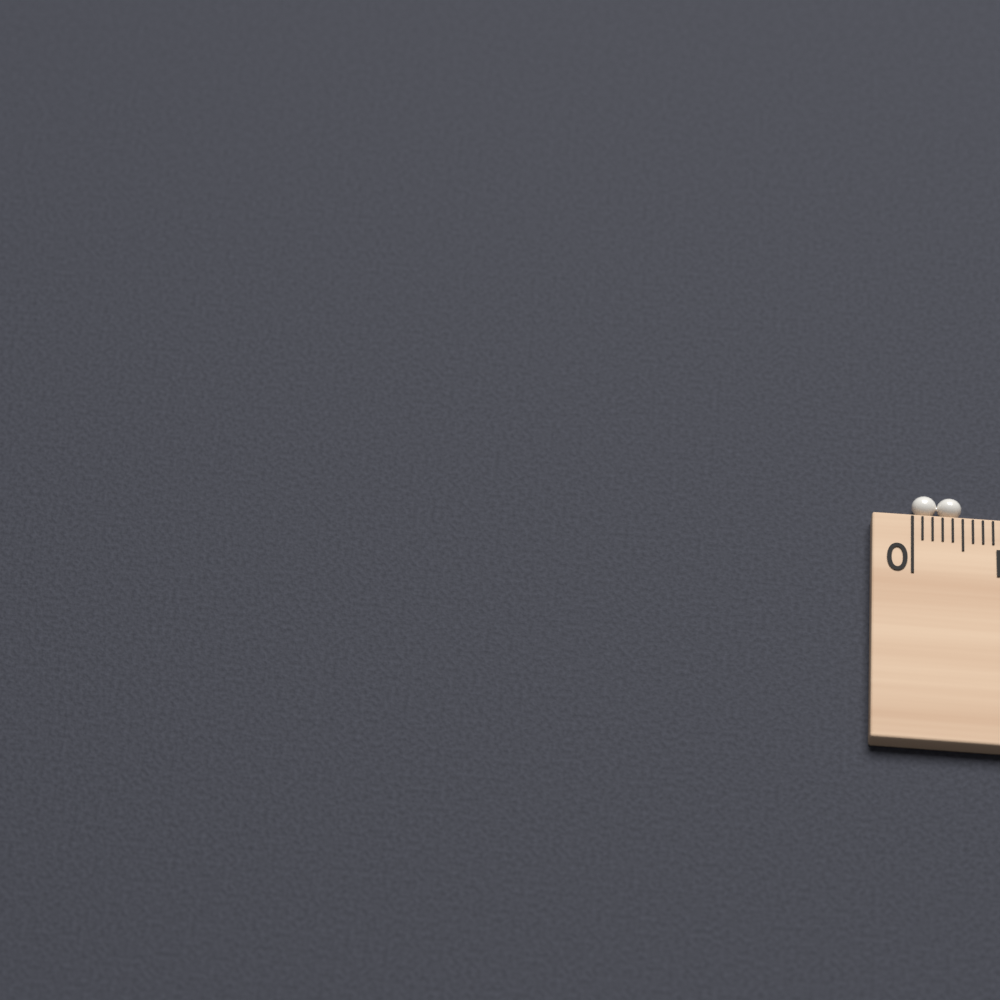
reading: 0.5 cm
